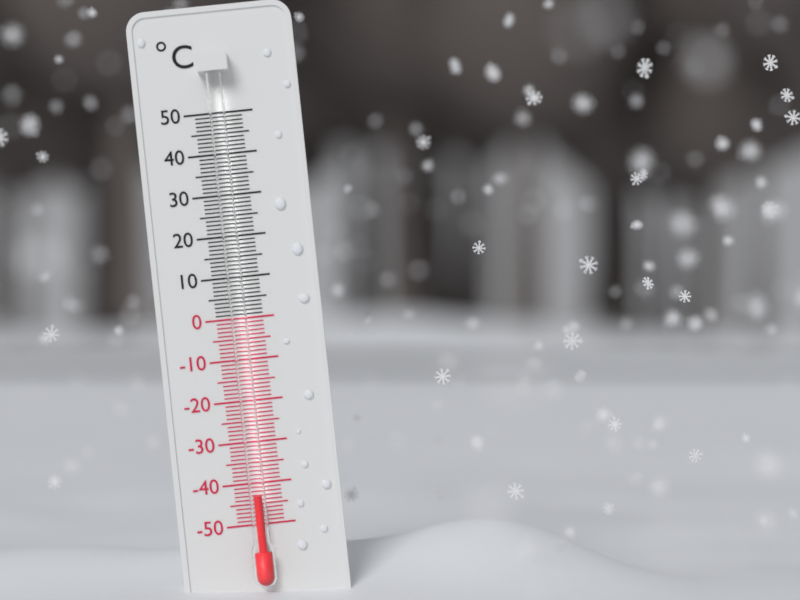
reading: -43 °C
